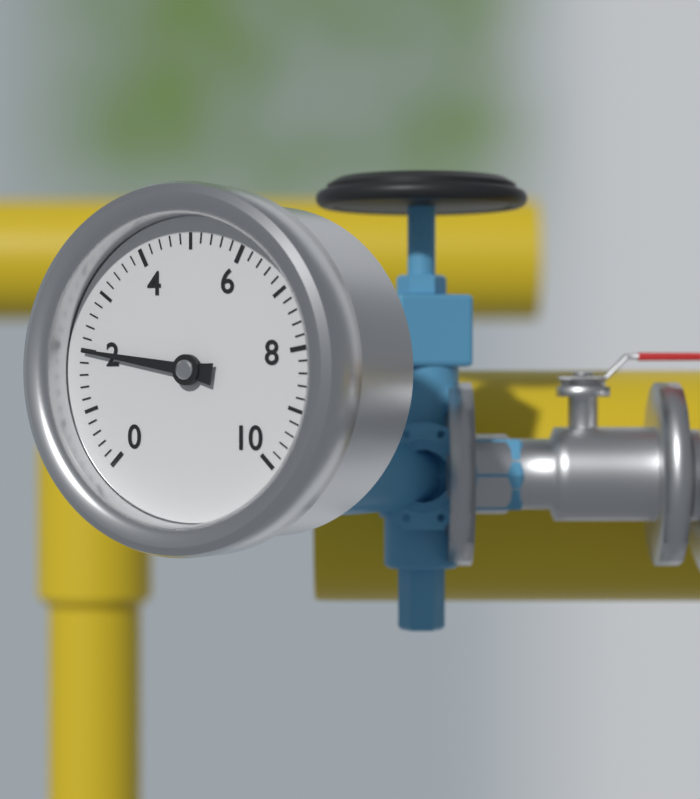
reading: 2.0 (no unit)
